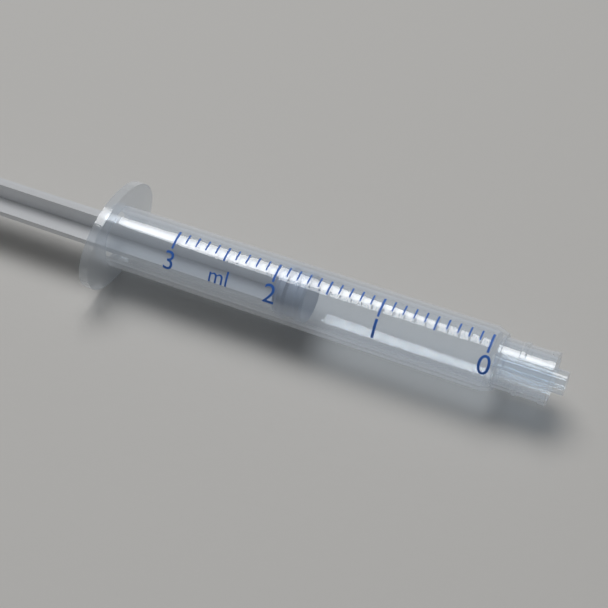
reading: 1.7 ml
